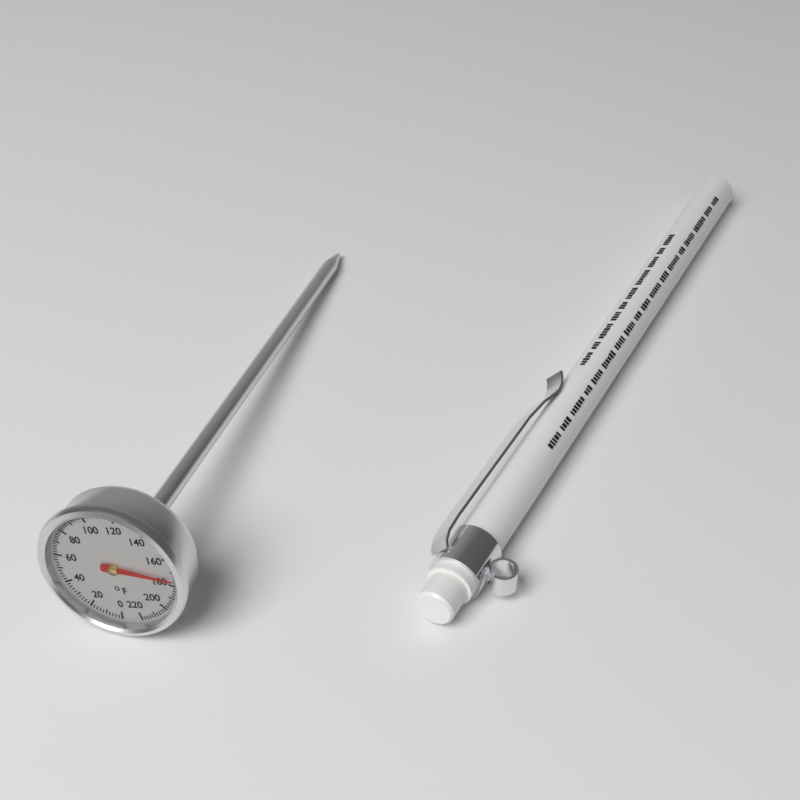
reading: 176 °F
